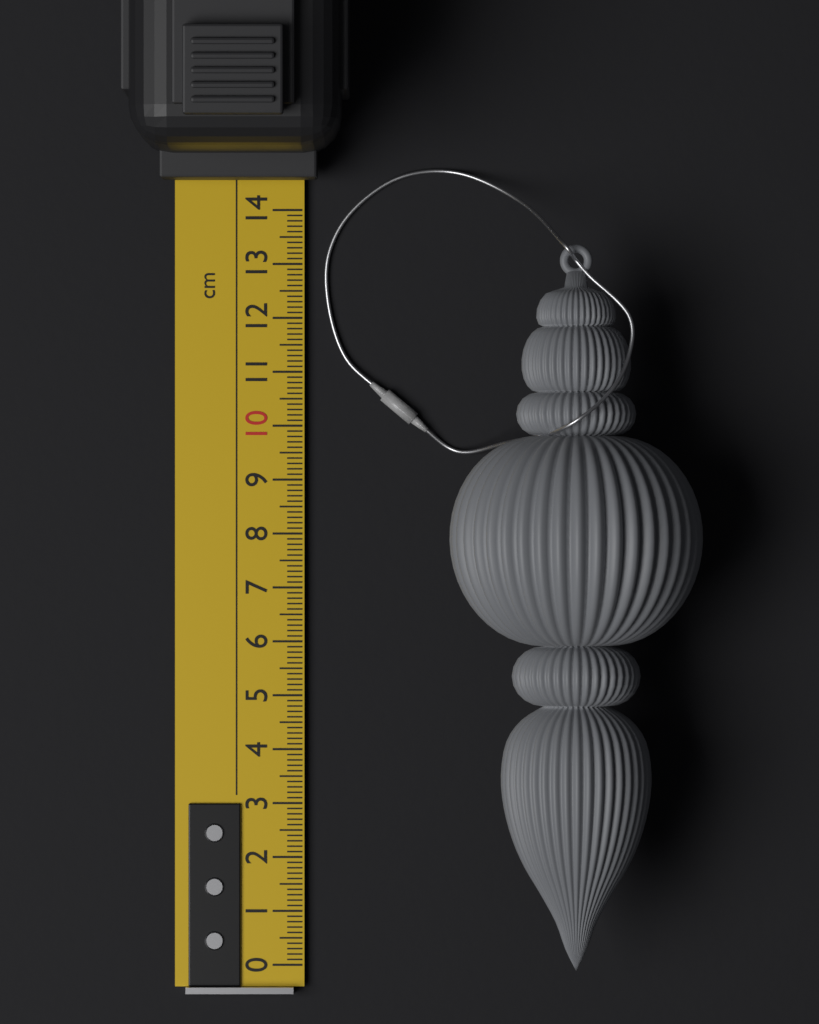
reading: 13.3 cm
